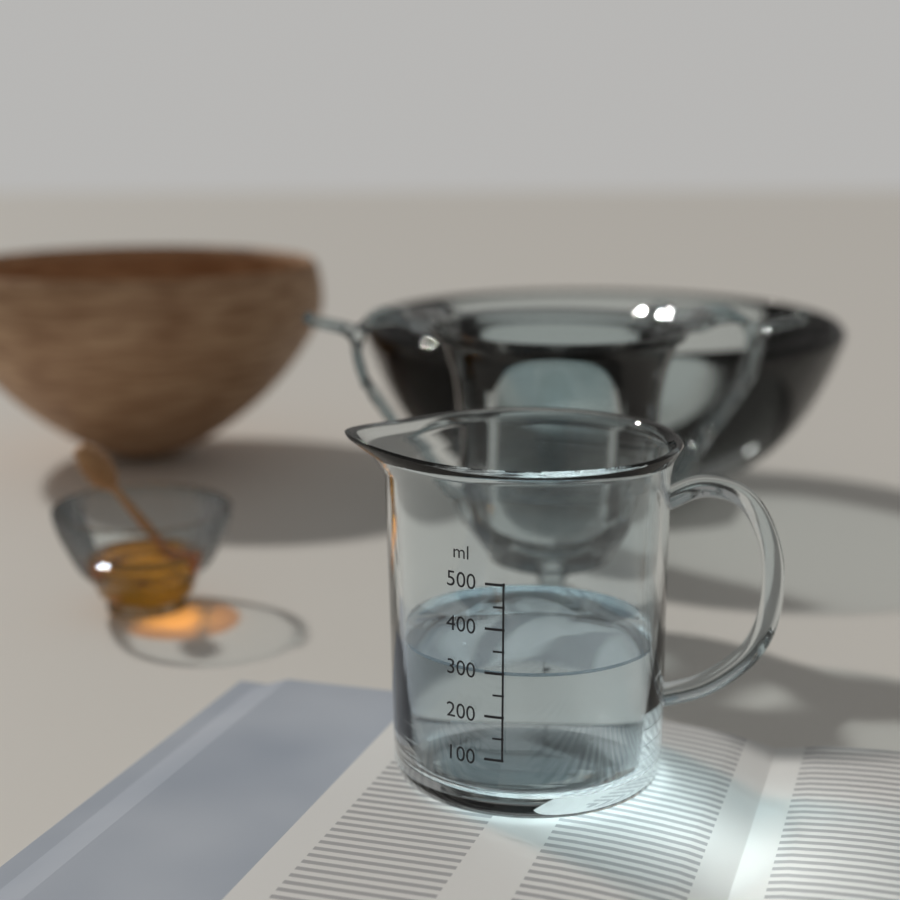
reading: 300 ml
